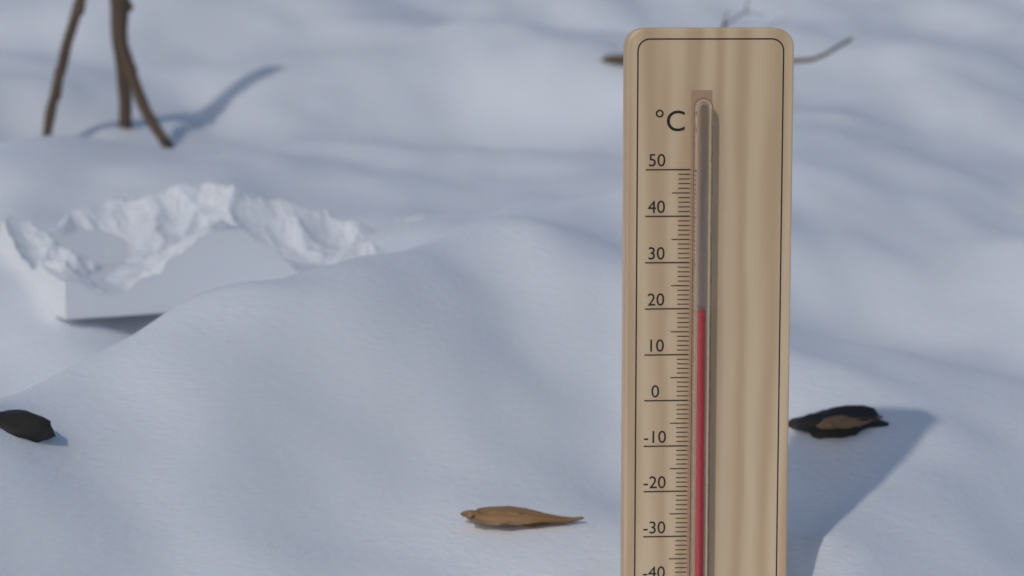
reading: 20 °C
